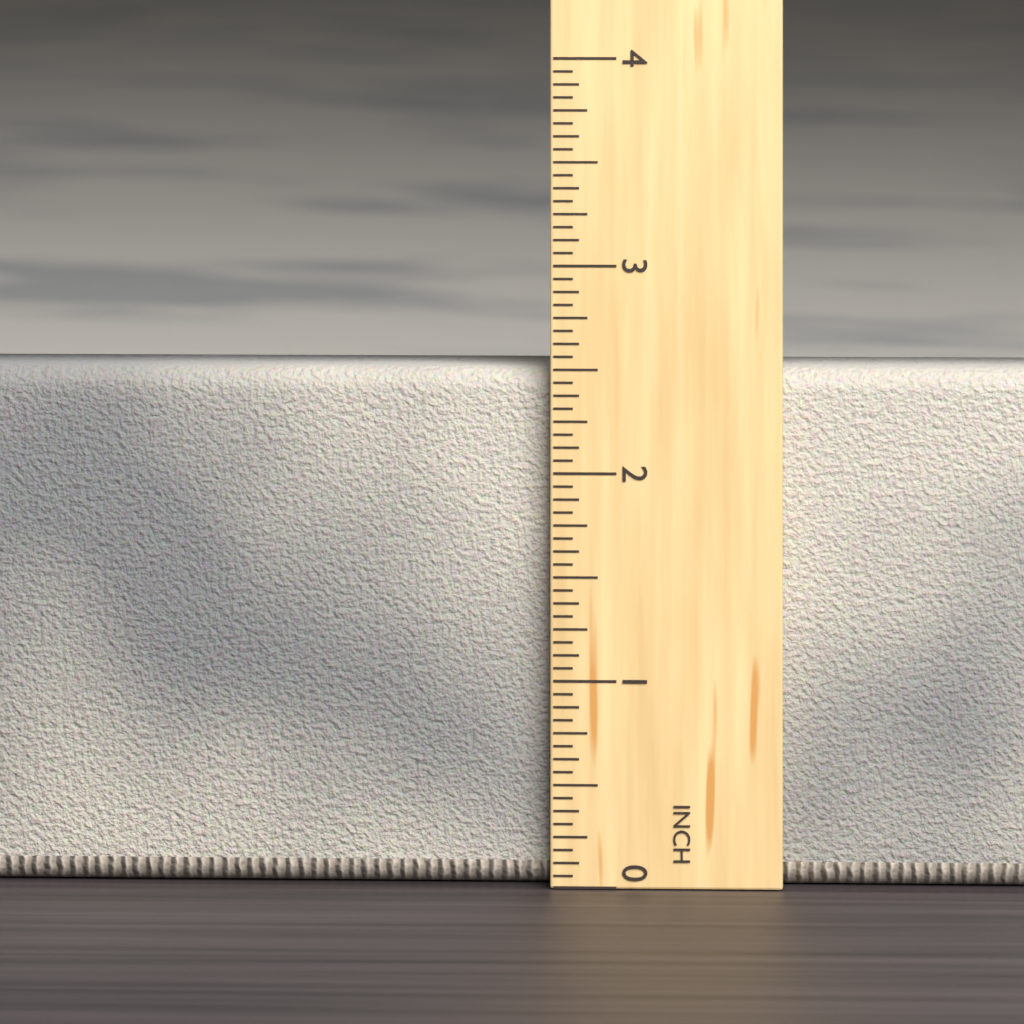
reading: 2.5000 in
